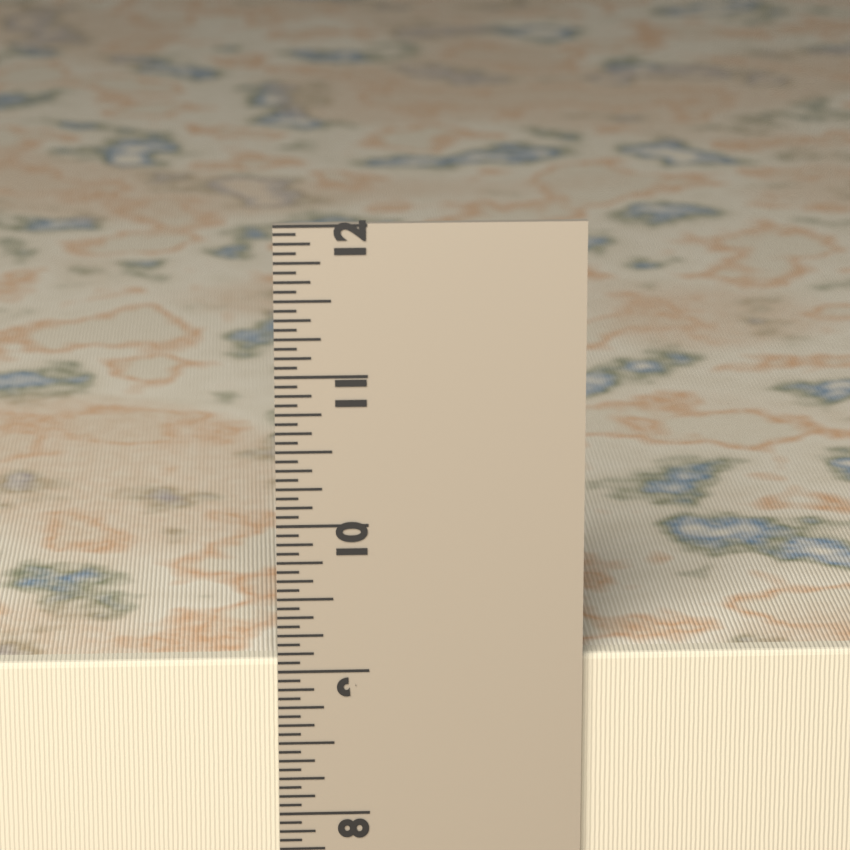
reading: 9.0625 in
